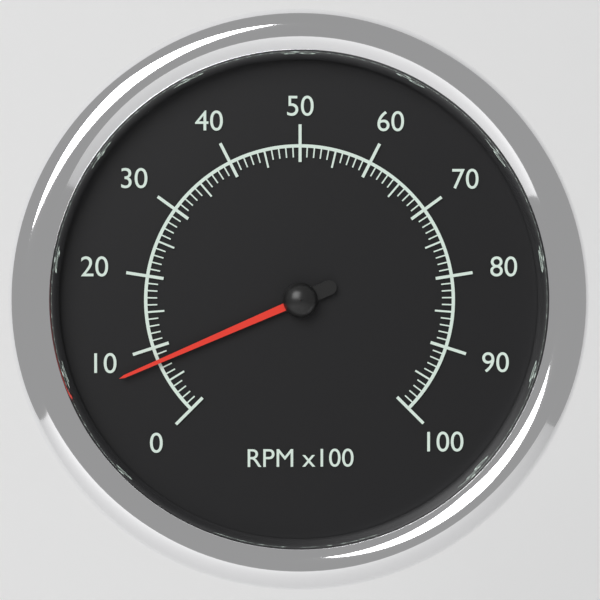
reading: 8 RPM x100
